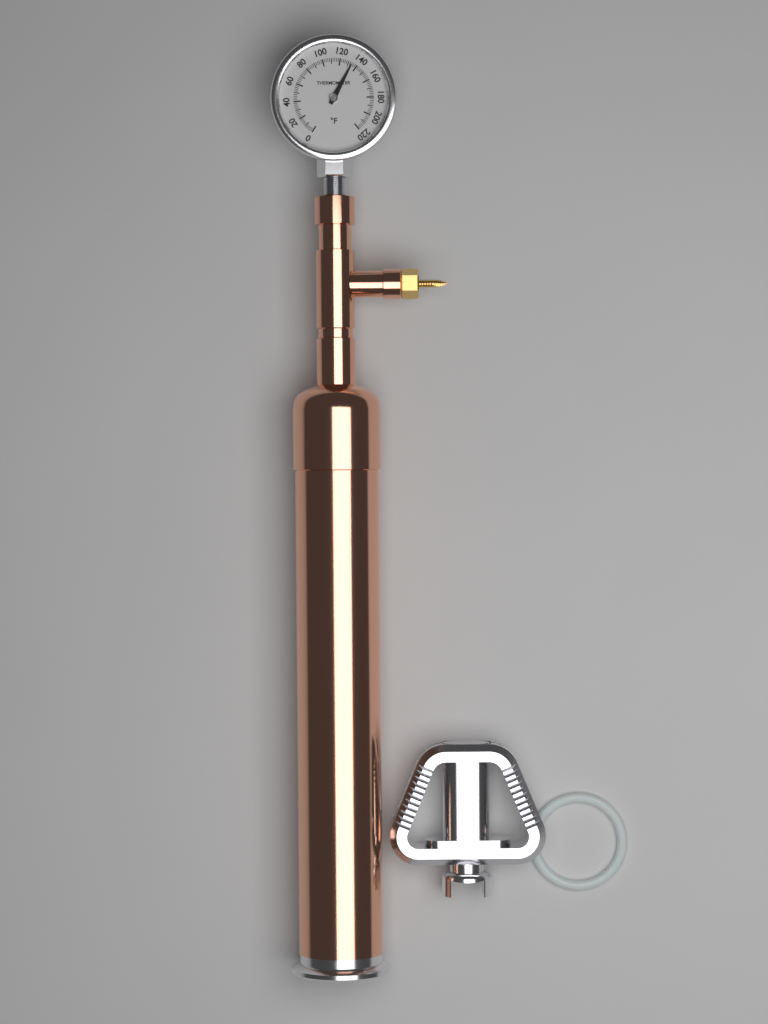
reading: 134 °F
